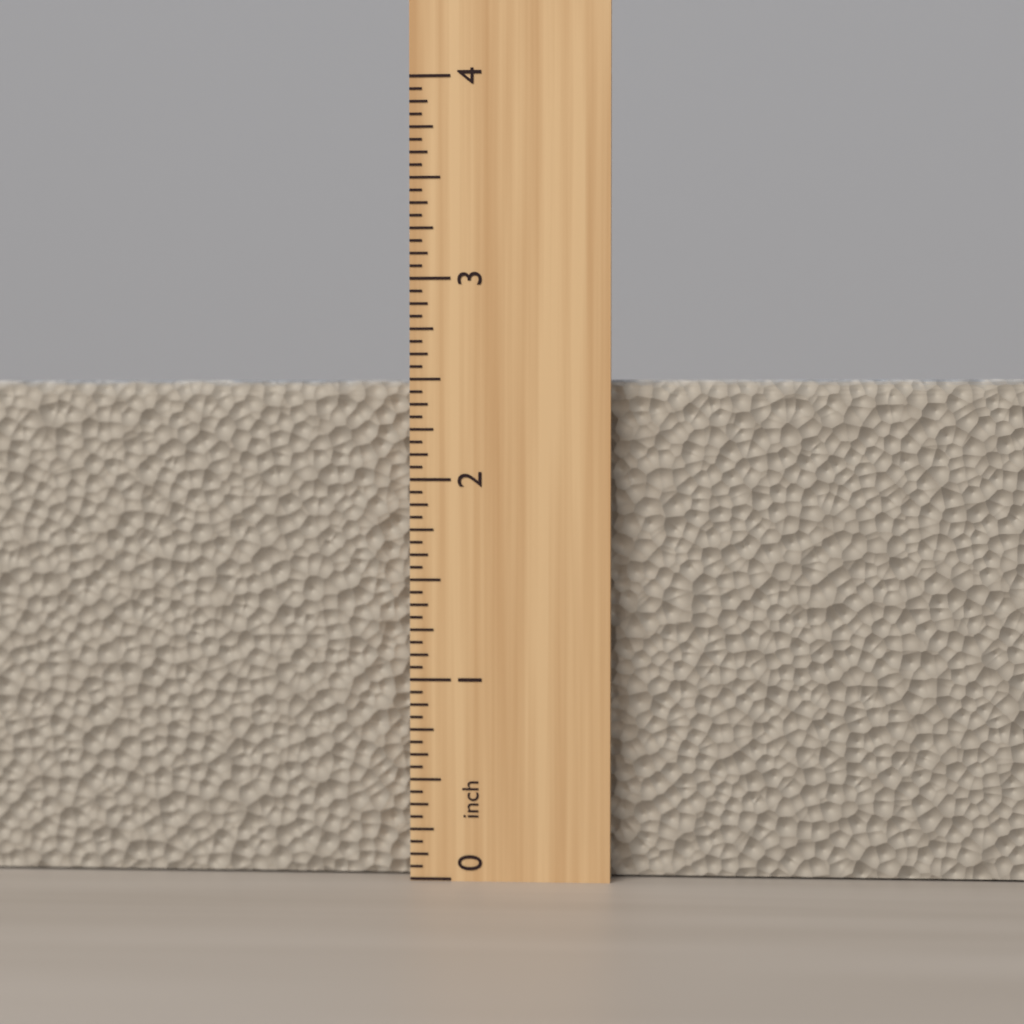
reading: 2.5000 inch
